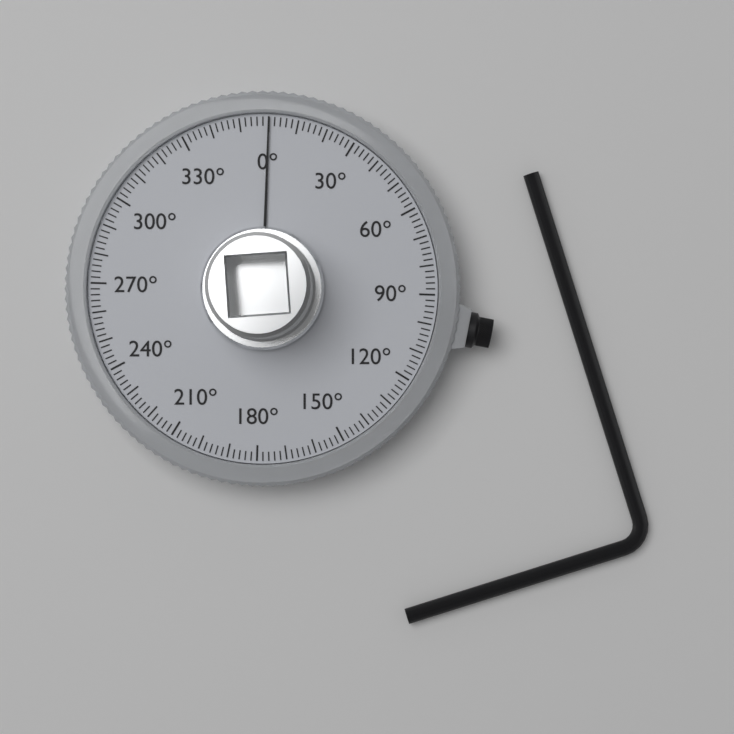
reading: 0 °
